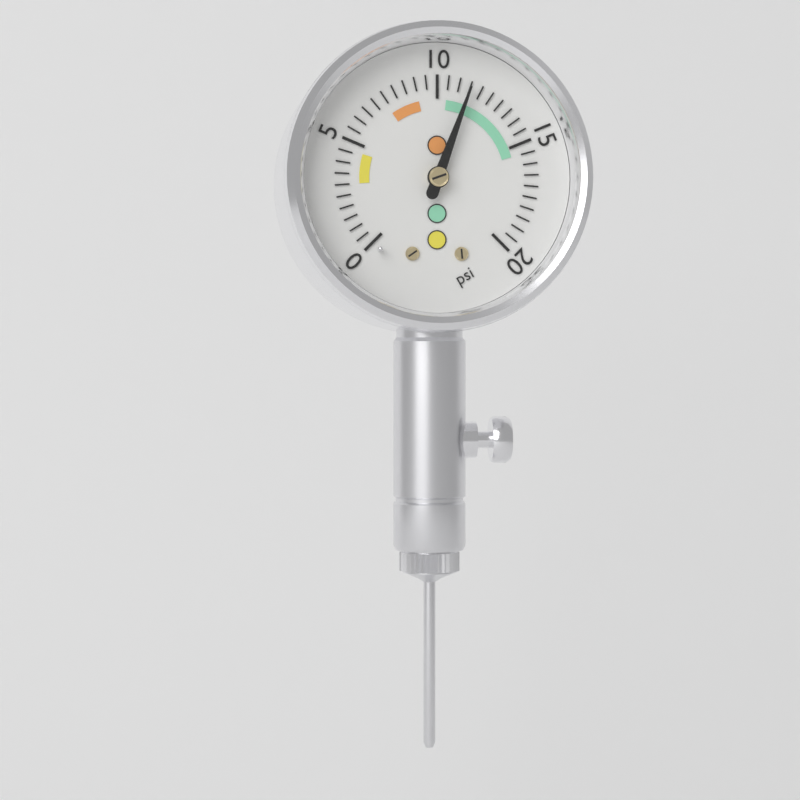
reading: 11.5 psi
